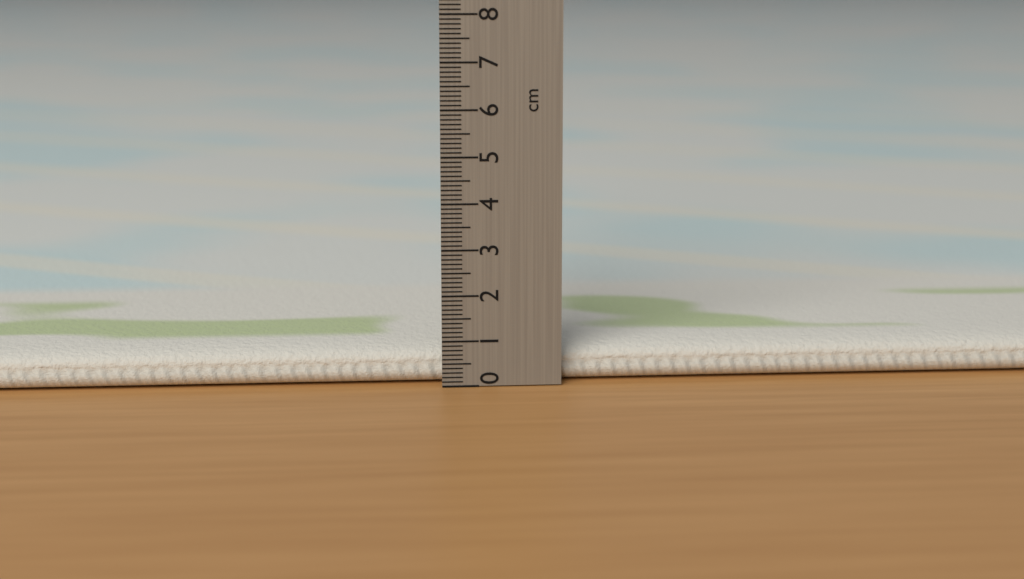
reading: 0.8 cm
